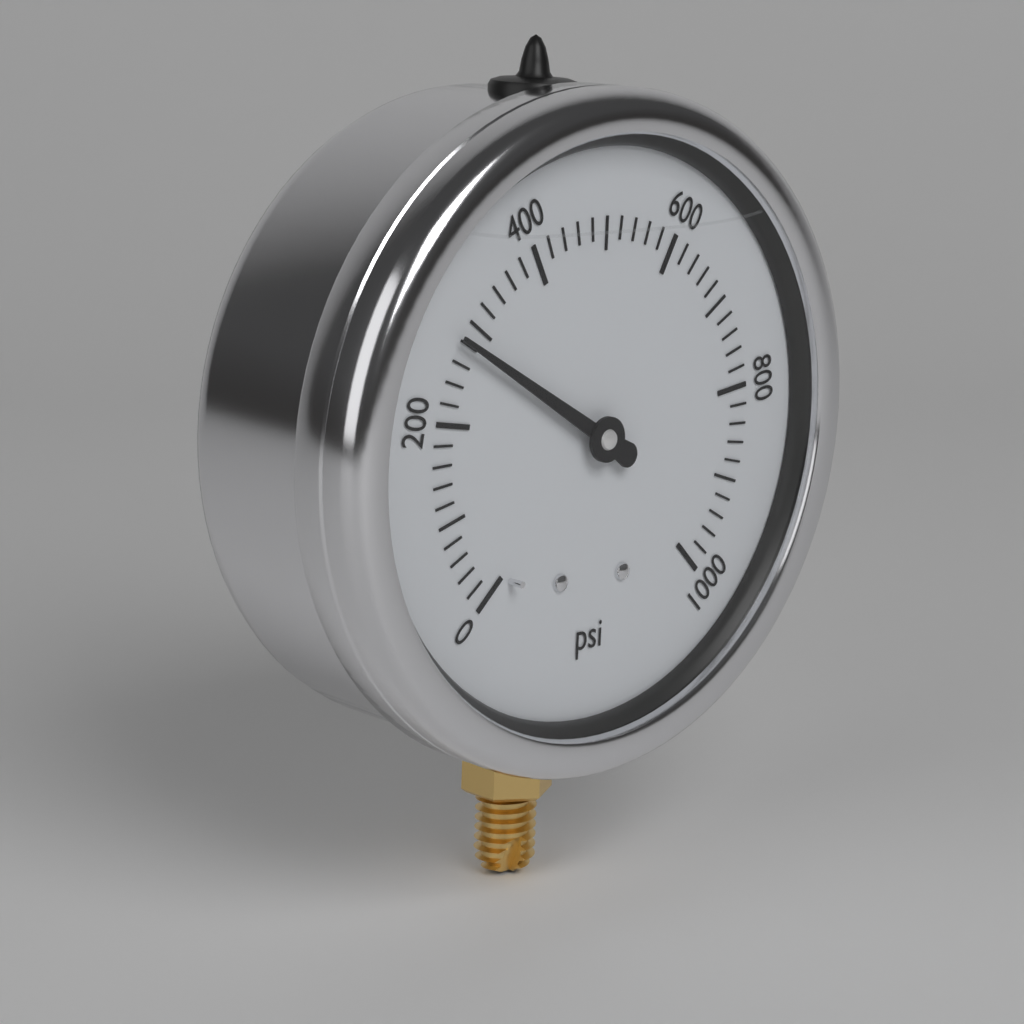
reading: 280 psi
